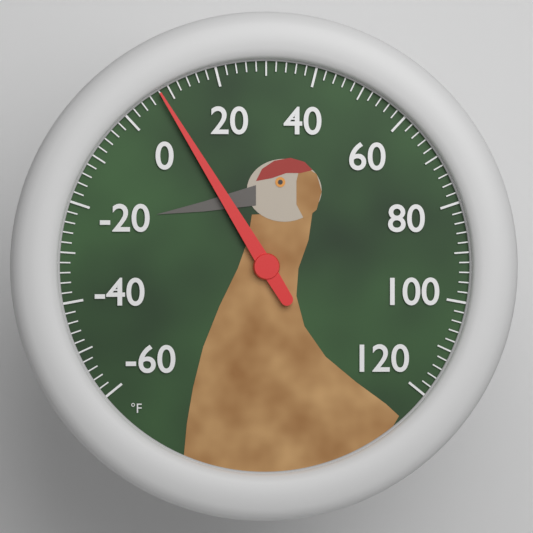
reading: 8 °F
